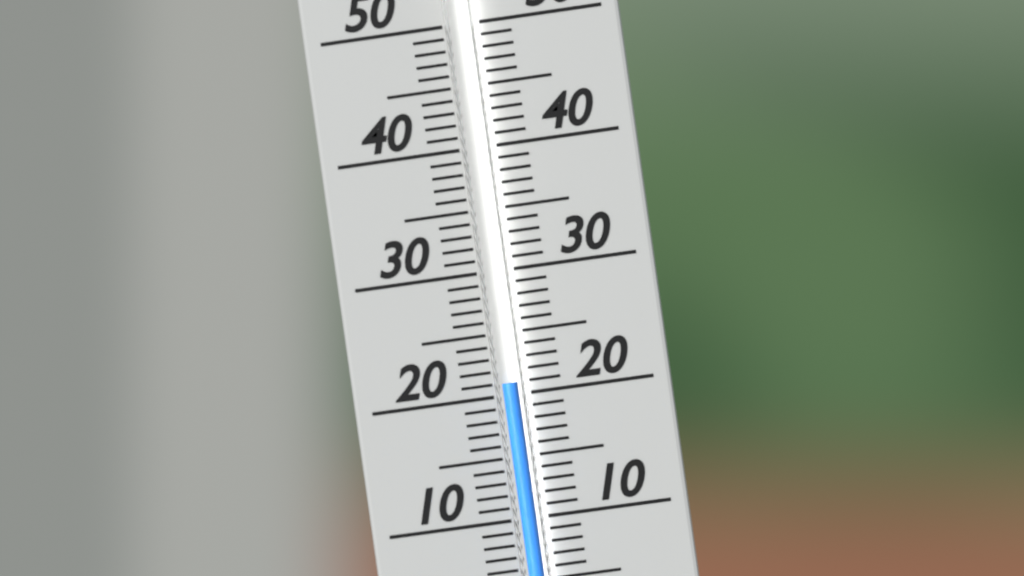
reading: 21 (no unit)
